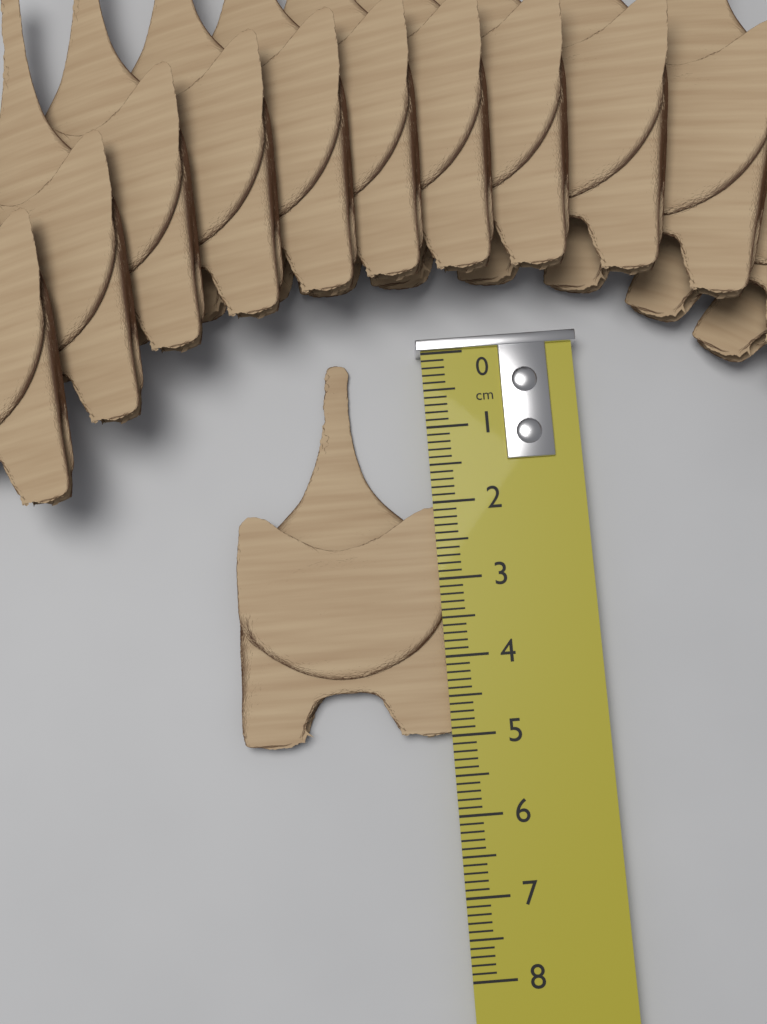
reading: 5.0 cm
